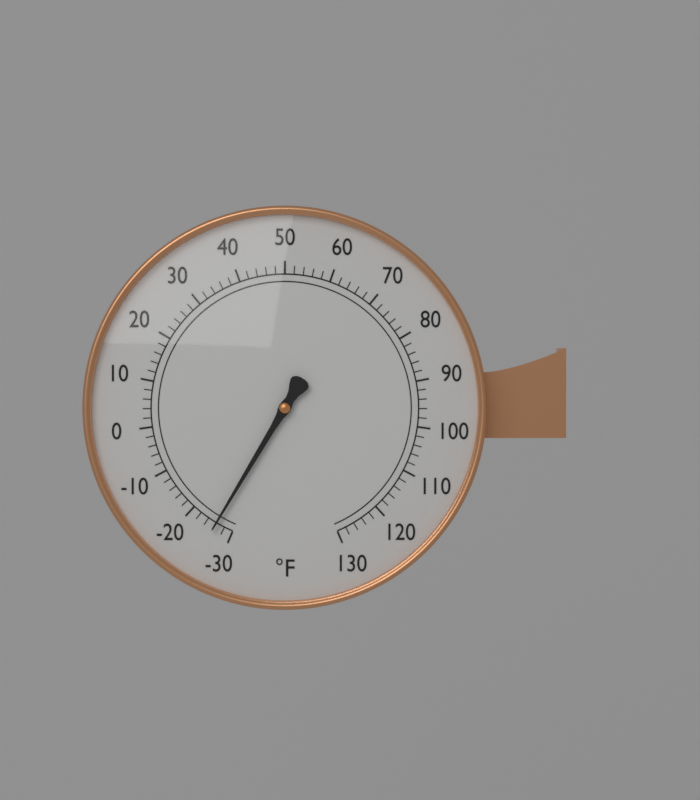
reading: -26 °F
